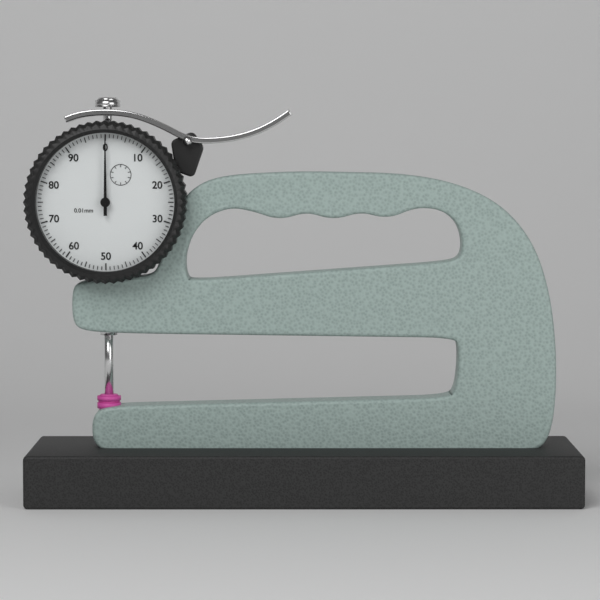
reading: 0.00 mm
